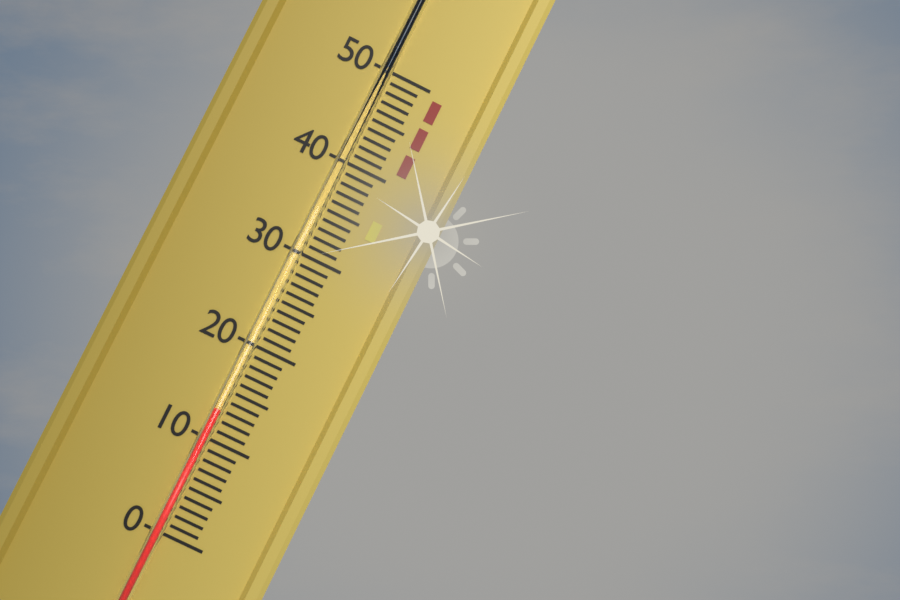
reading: 13 (no unit)
